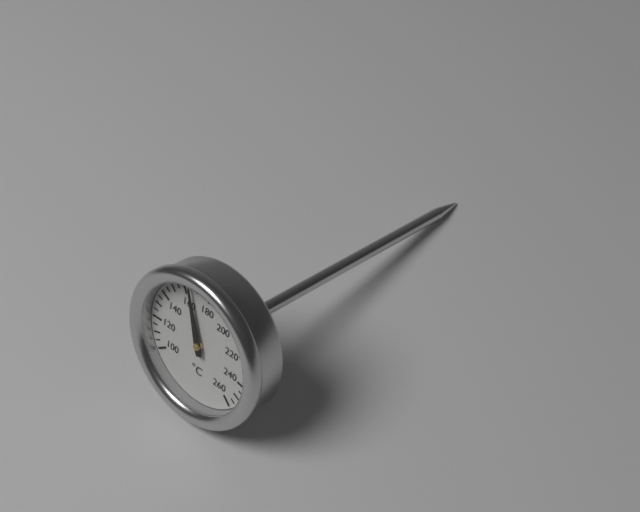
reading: 165 °C
